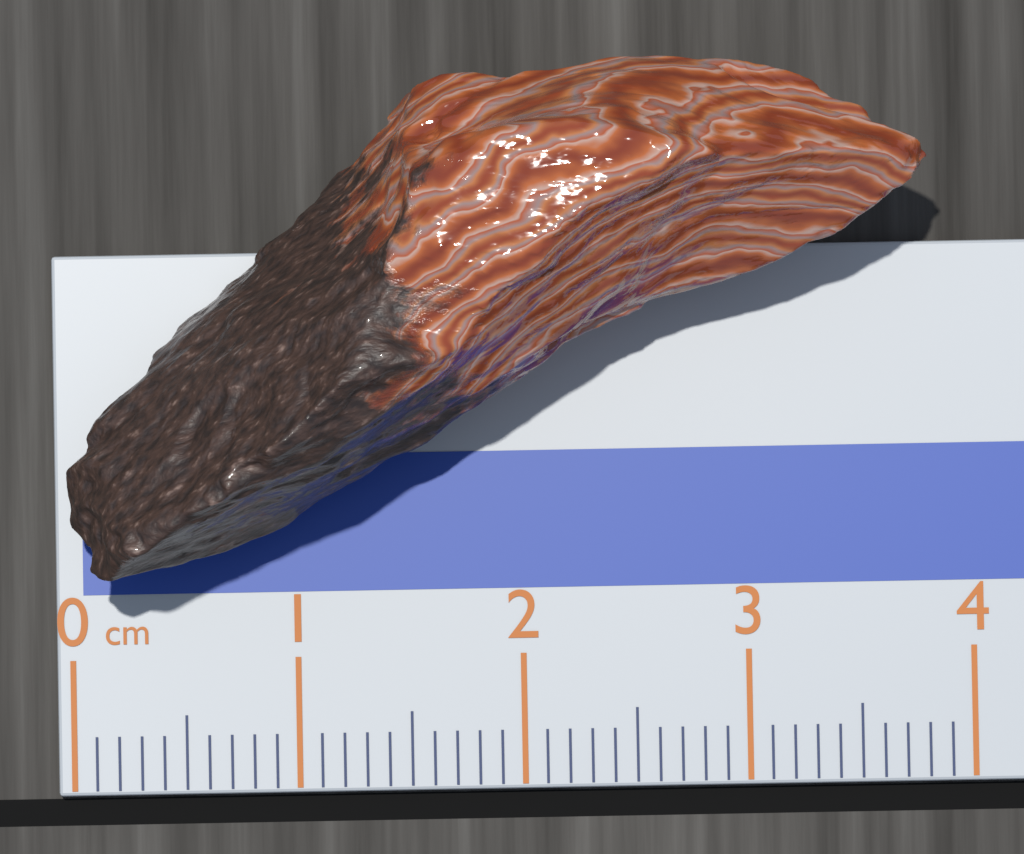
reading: 3.8 cm
